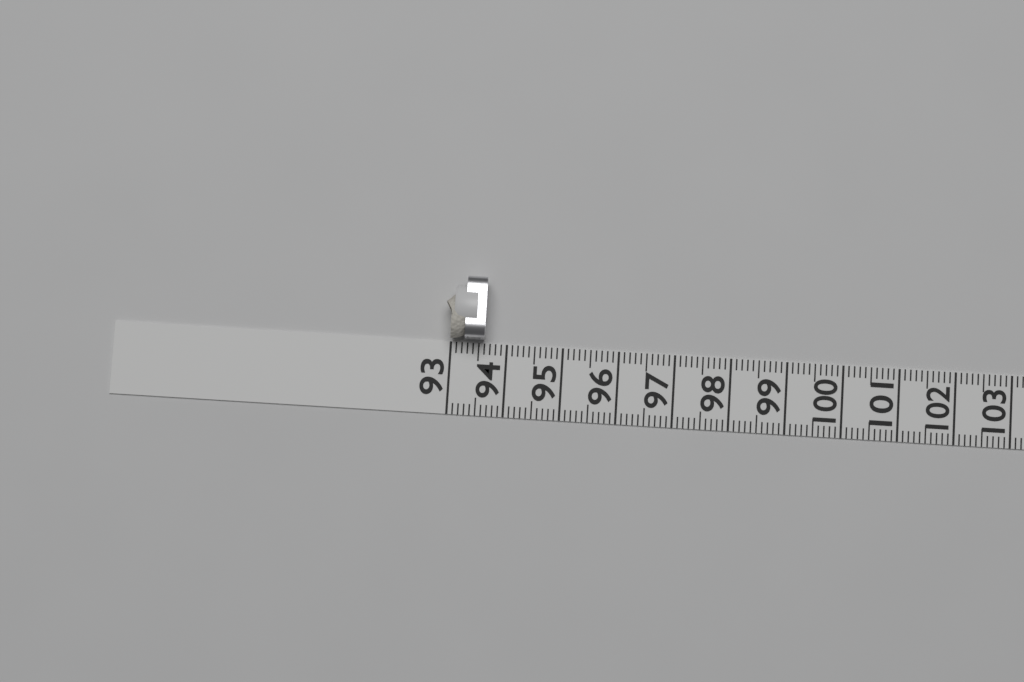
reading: 93.6 (no unit)
